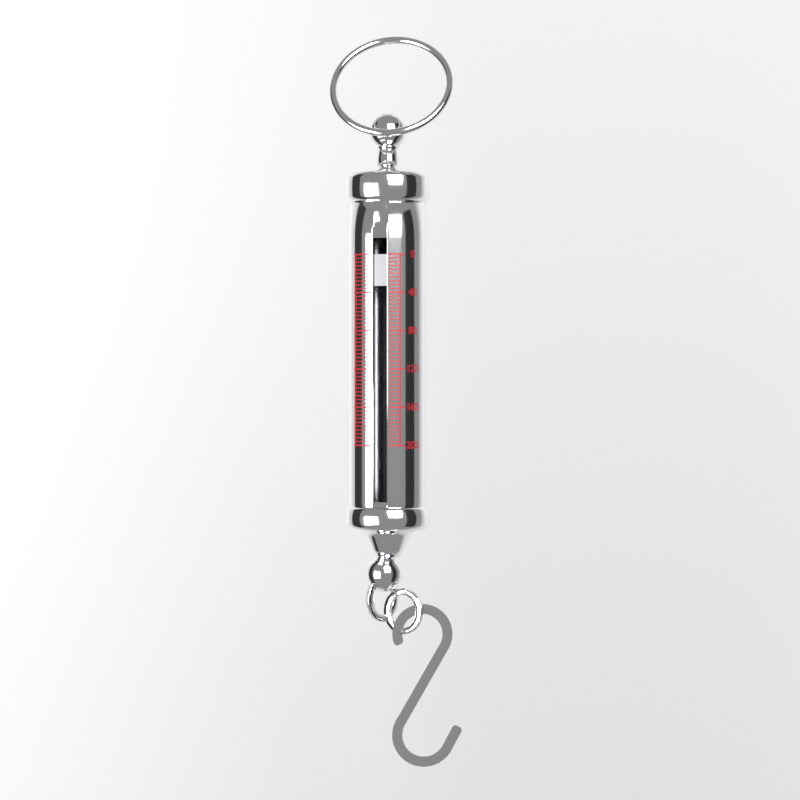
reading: 0 (no unit)
